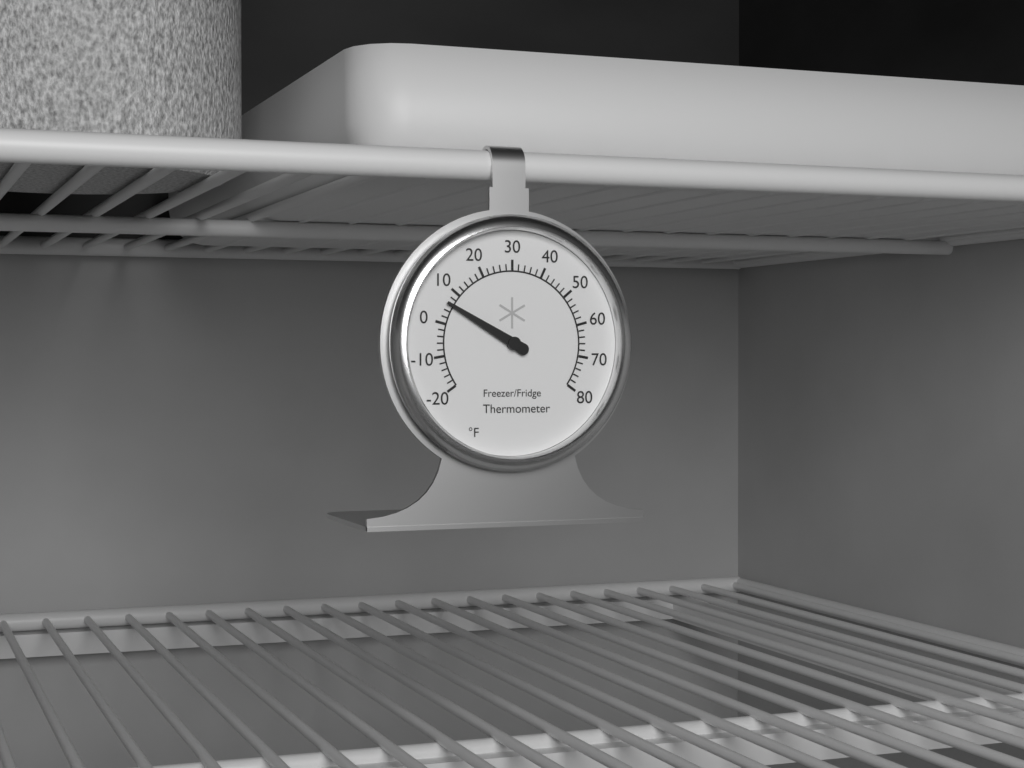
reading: 6 °F
